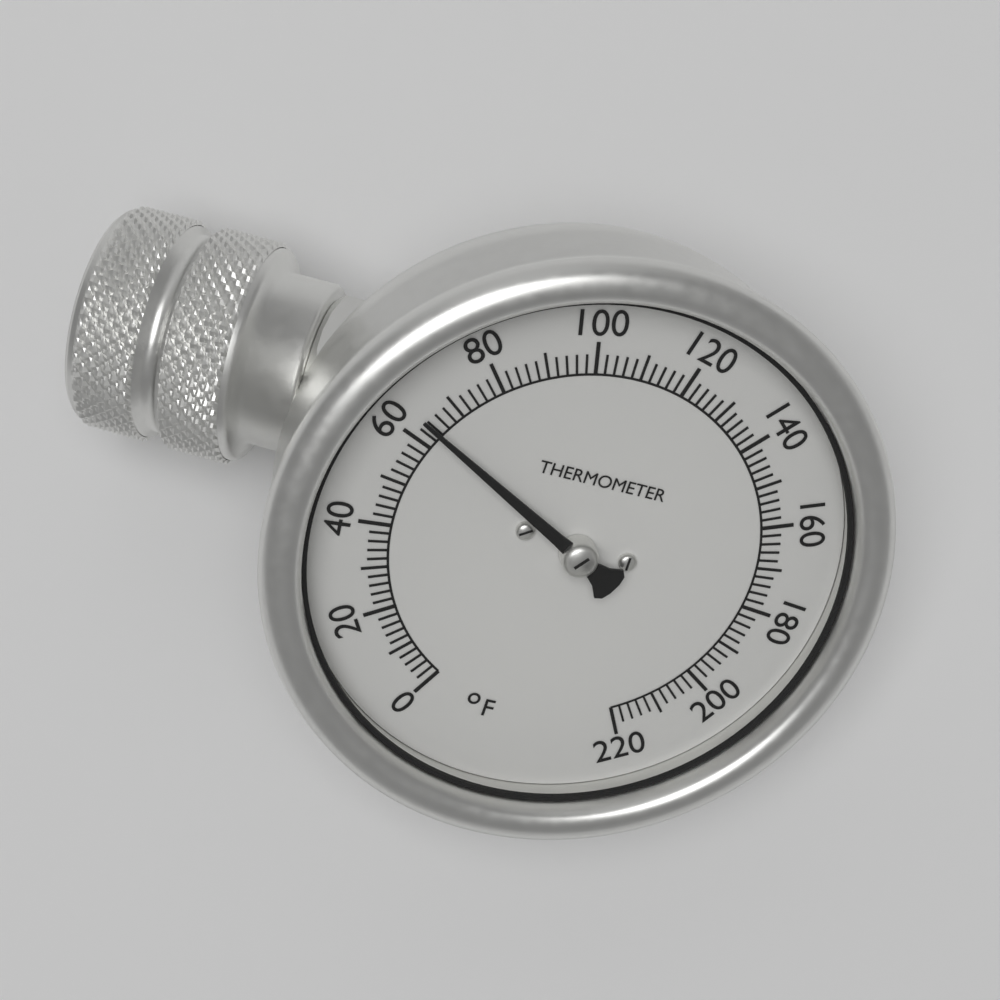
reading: 64 °F
